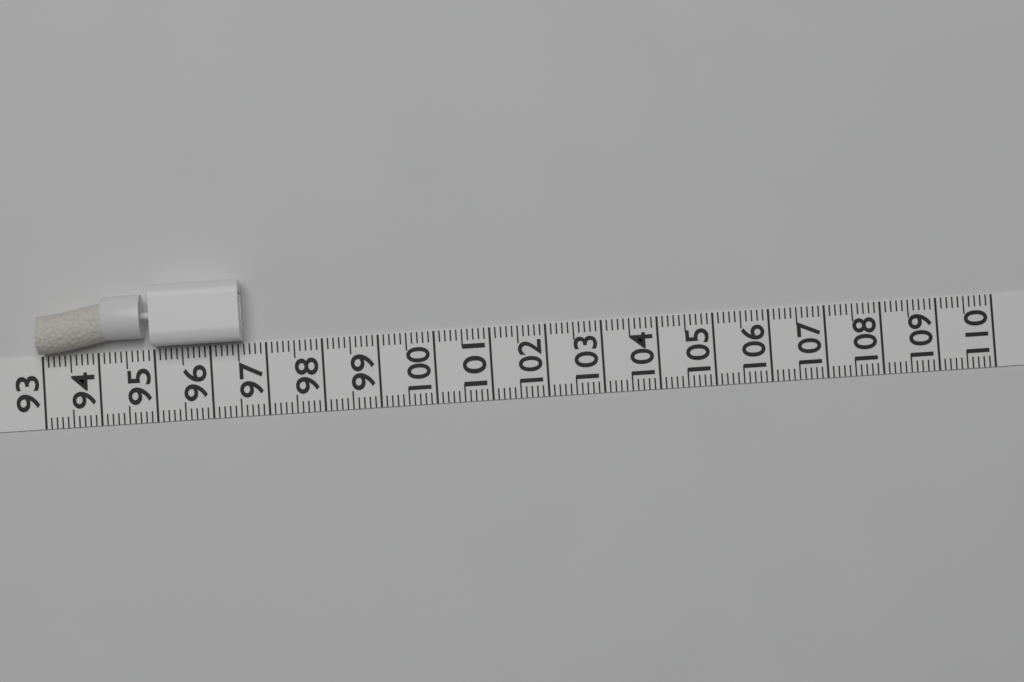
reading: 96.6 (no unit)
